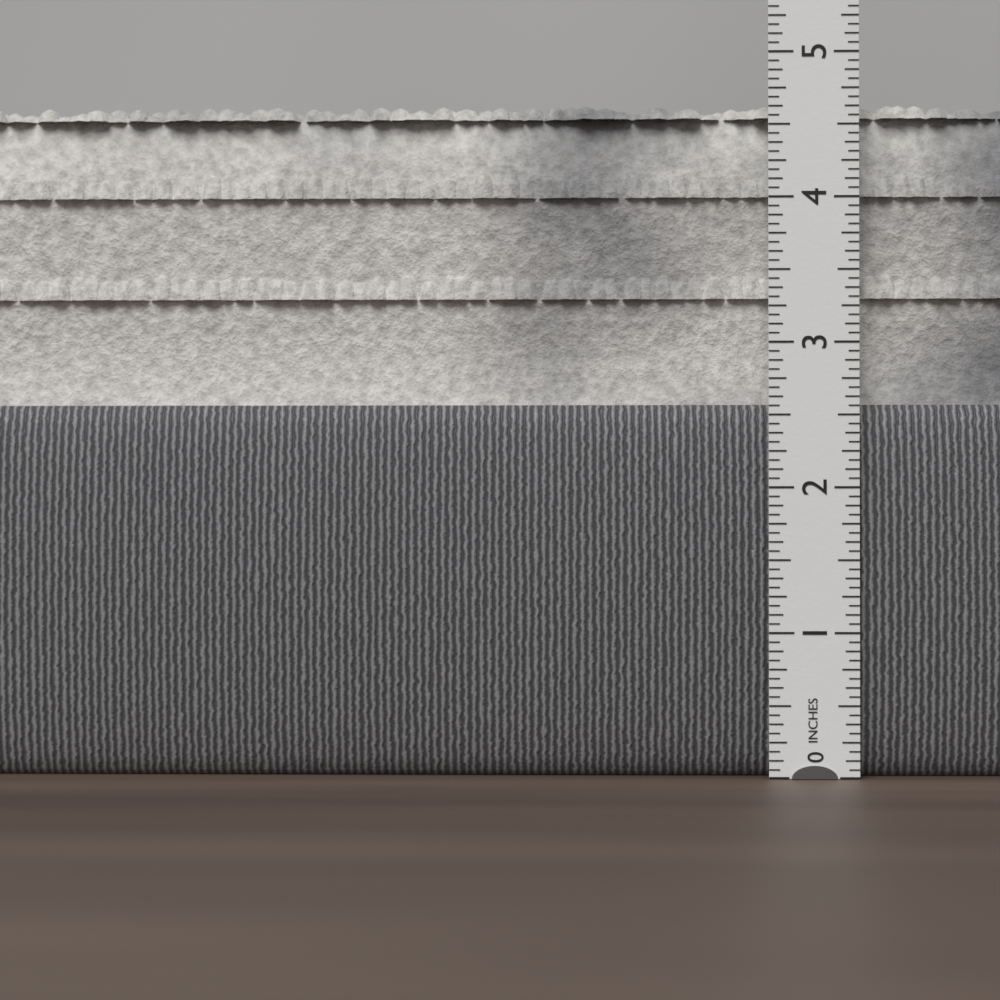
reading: 4.6875 in
